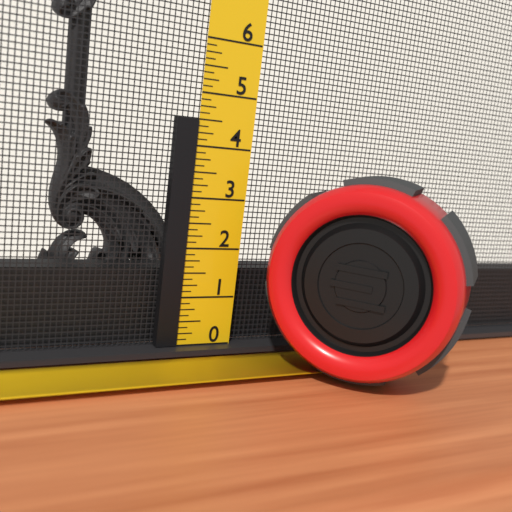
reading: 4.500 (no unit)
